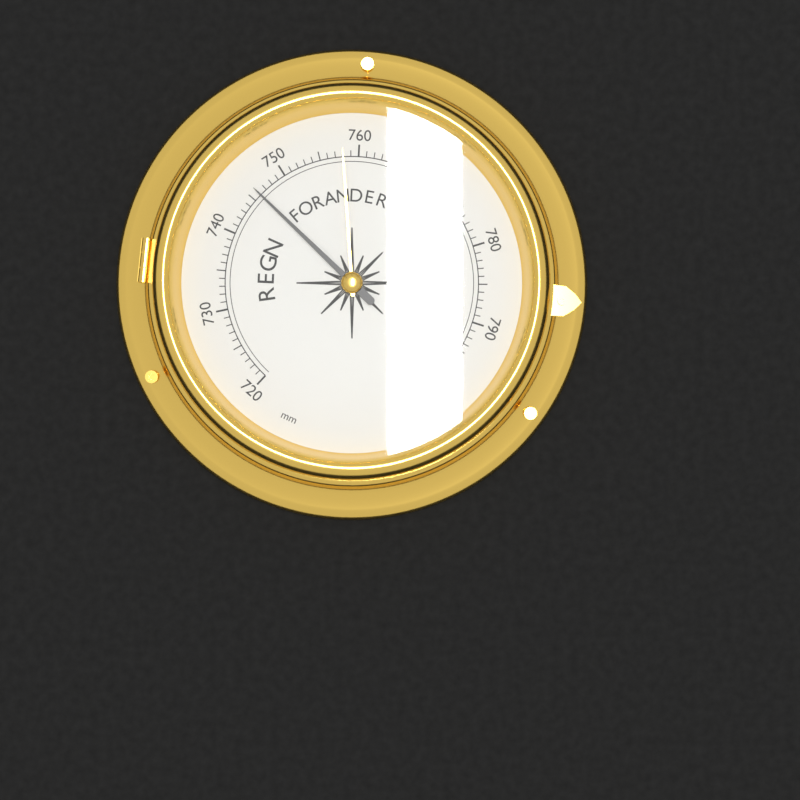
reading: 746 mm
